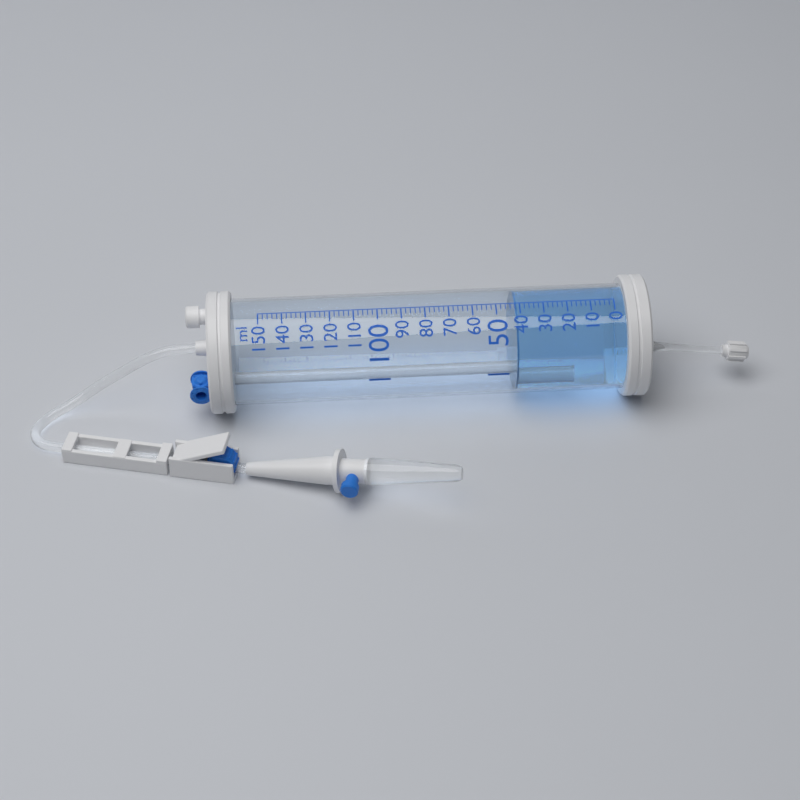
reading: 42 ml
